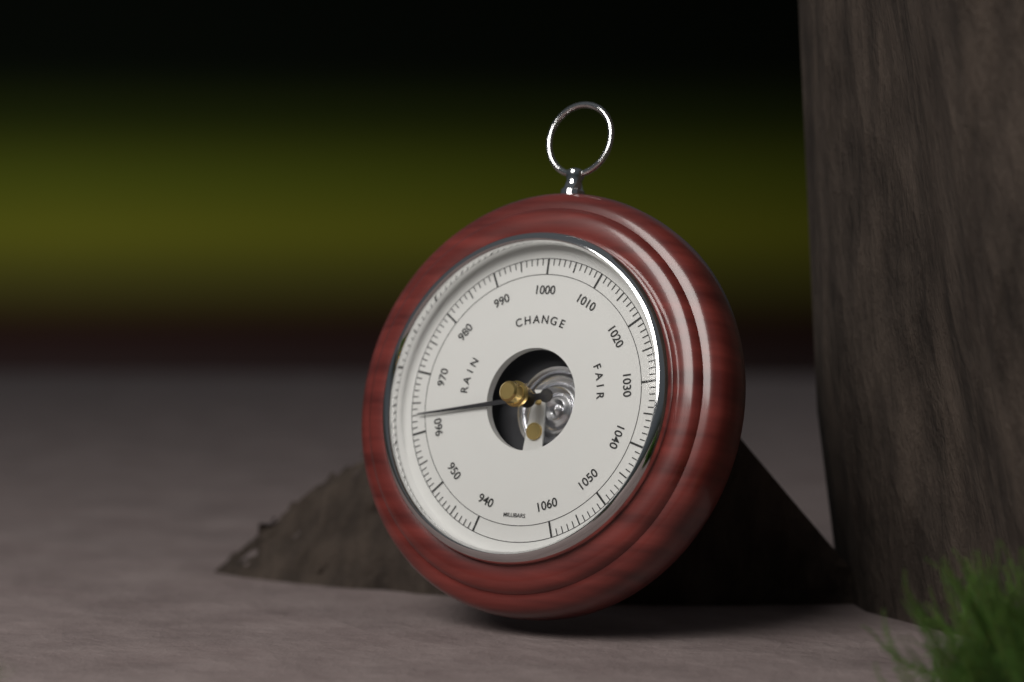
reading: 963 mbar
